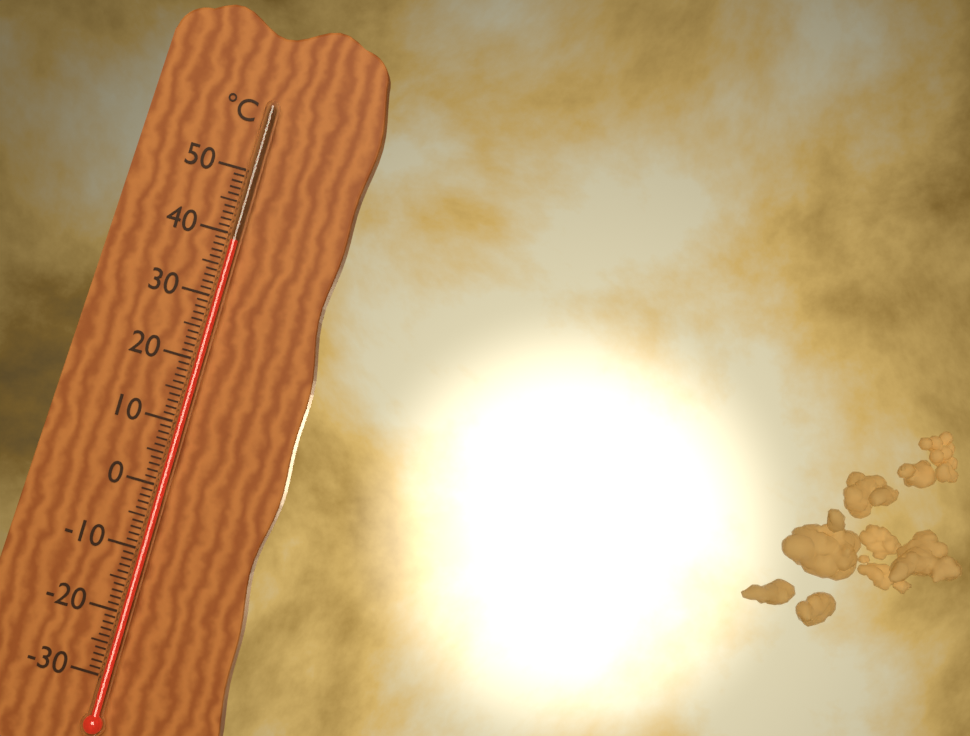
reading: 39 °C
